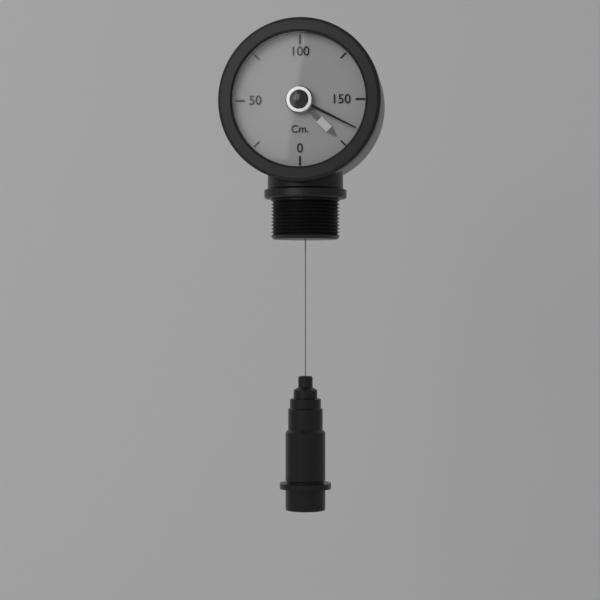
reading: 165 cm
